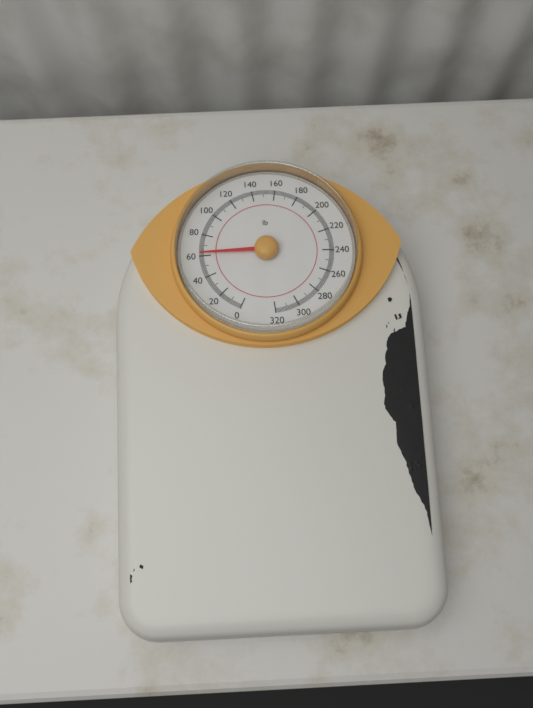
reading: 62 lb
